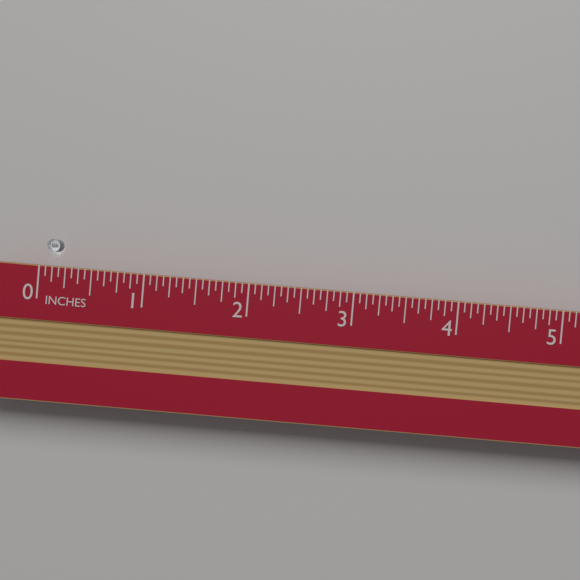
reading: 0.1250 in
